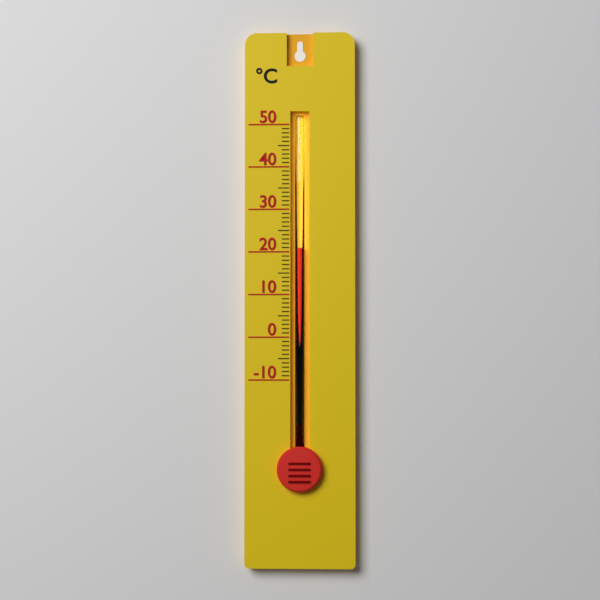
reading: 21 °C
